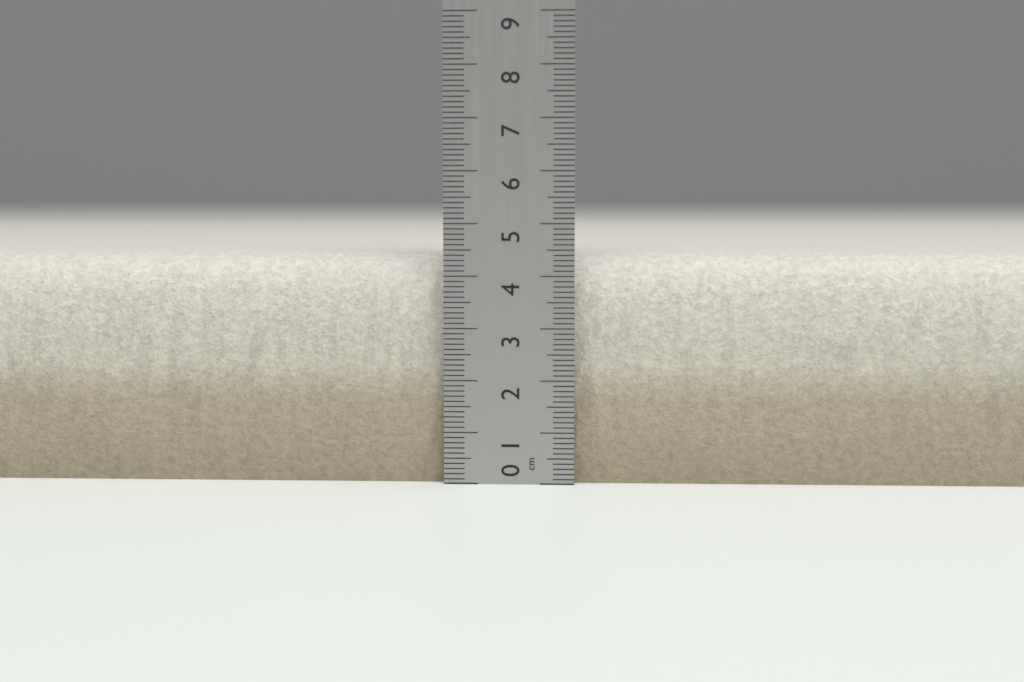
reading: 4.4 cm
